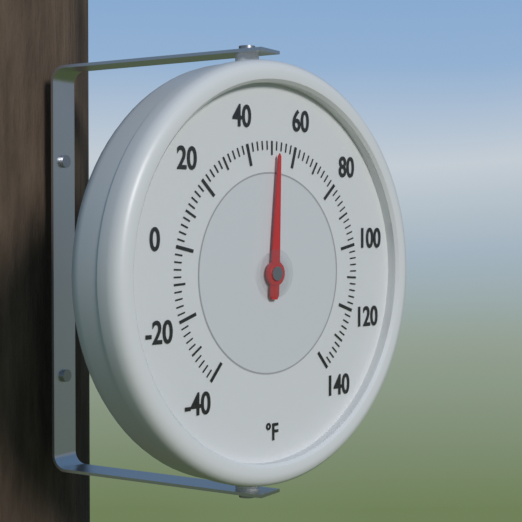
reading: 52 °F
